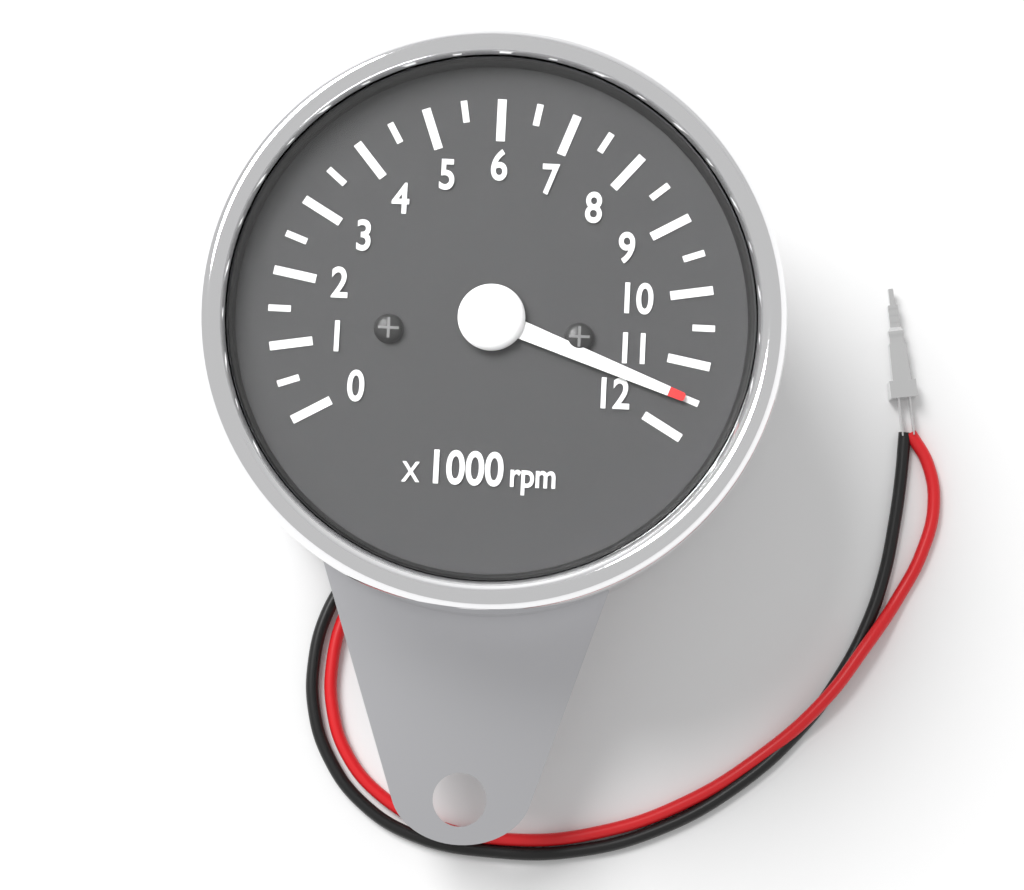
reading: 11.5 x1000 rpm
